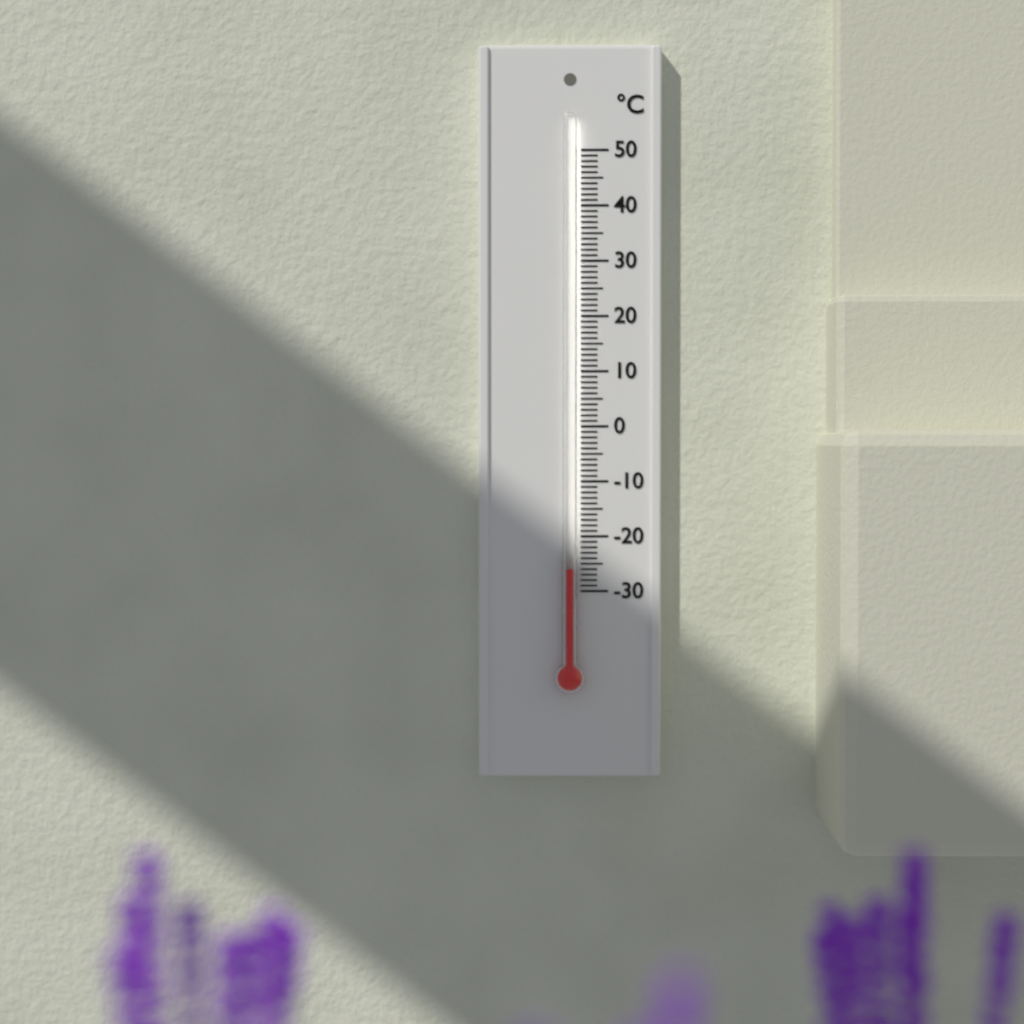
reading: -26 °C
